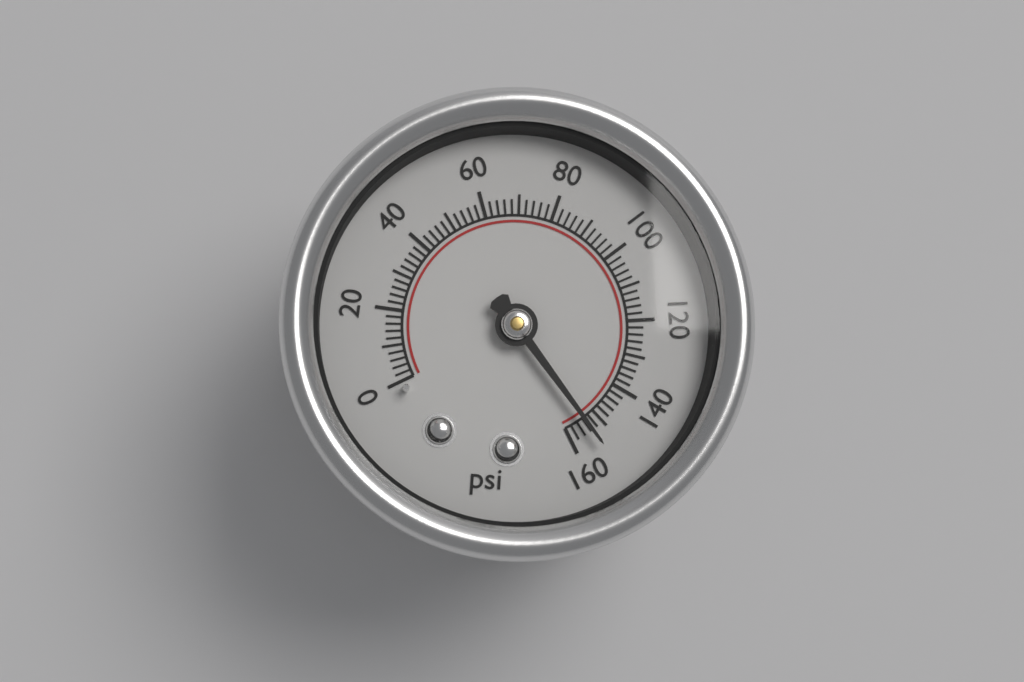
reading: 154 psi
